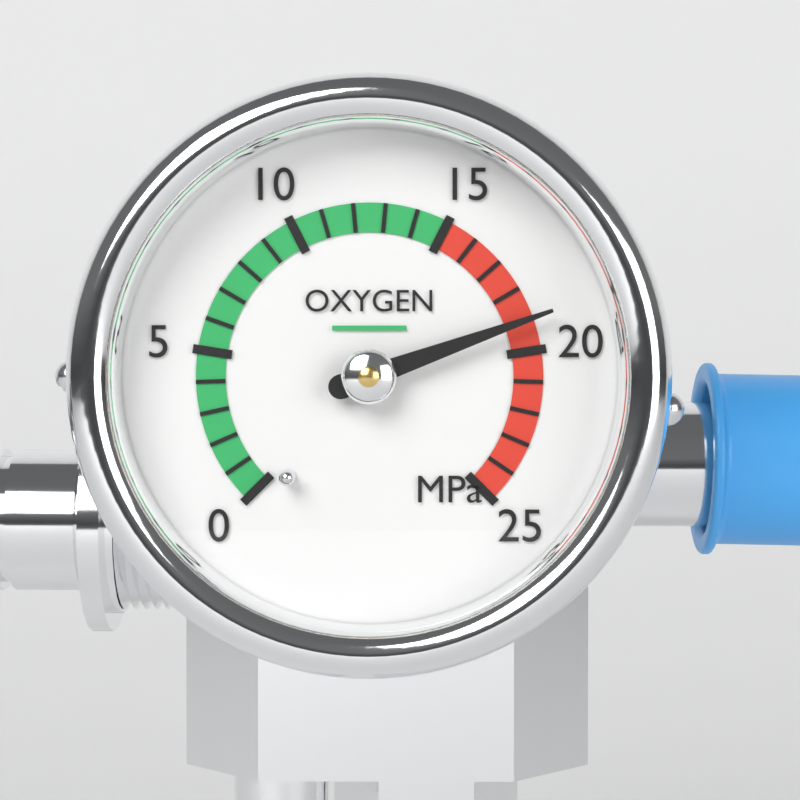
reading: 19 MPa
